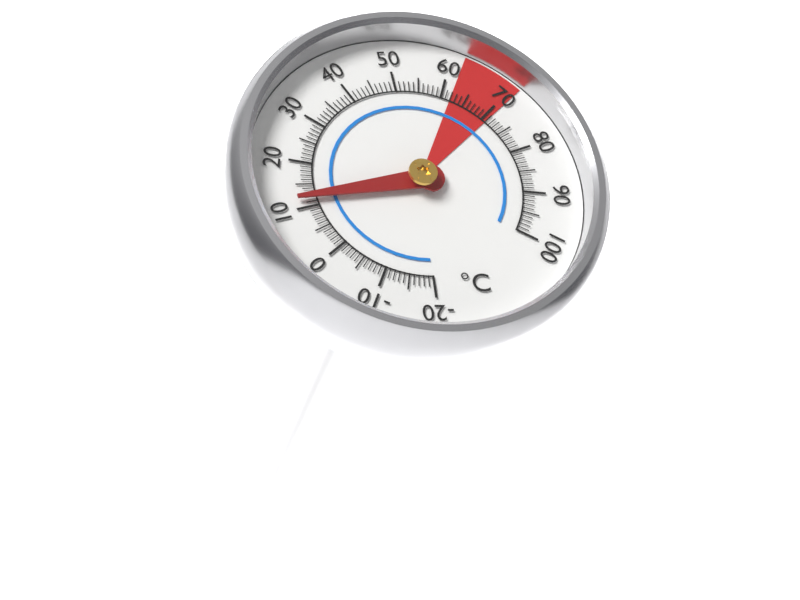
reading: 12 °C
